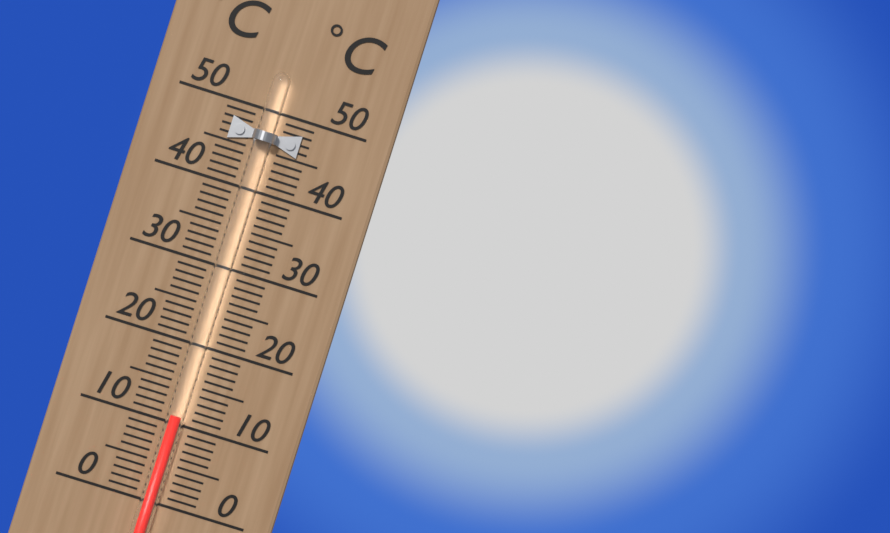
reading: 11 °C
